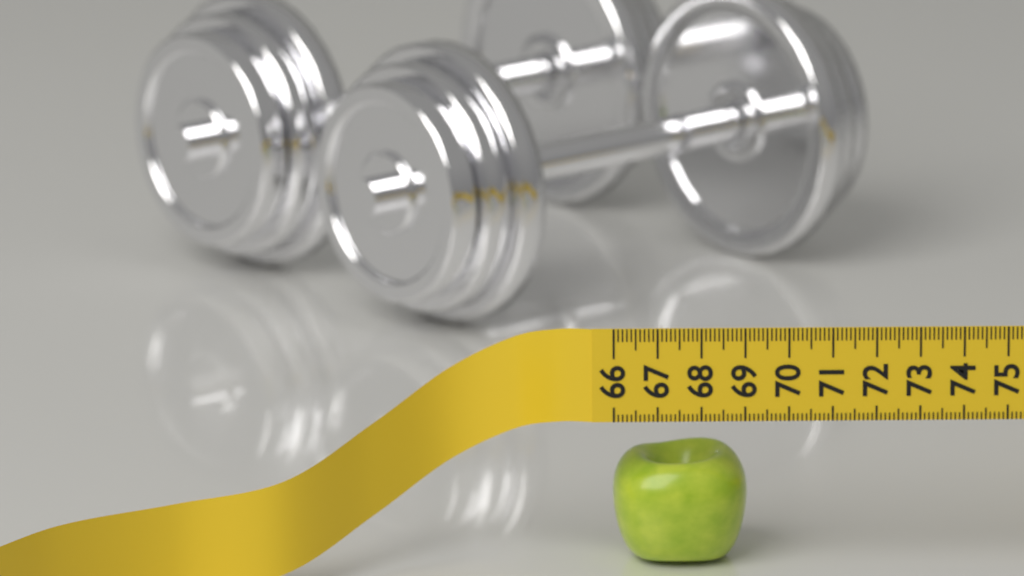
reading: 69.1 (no unit)
